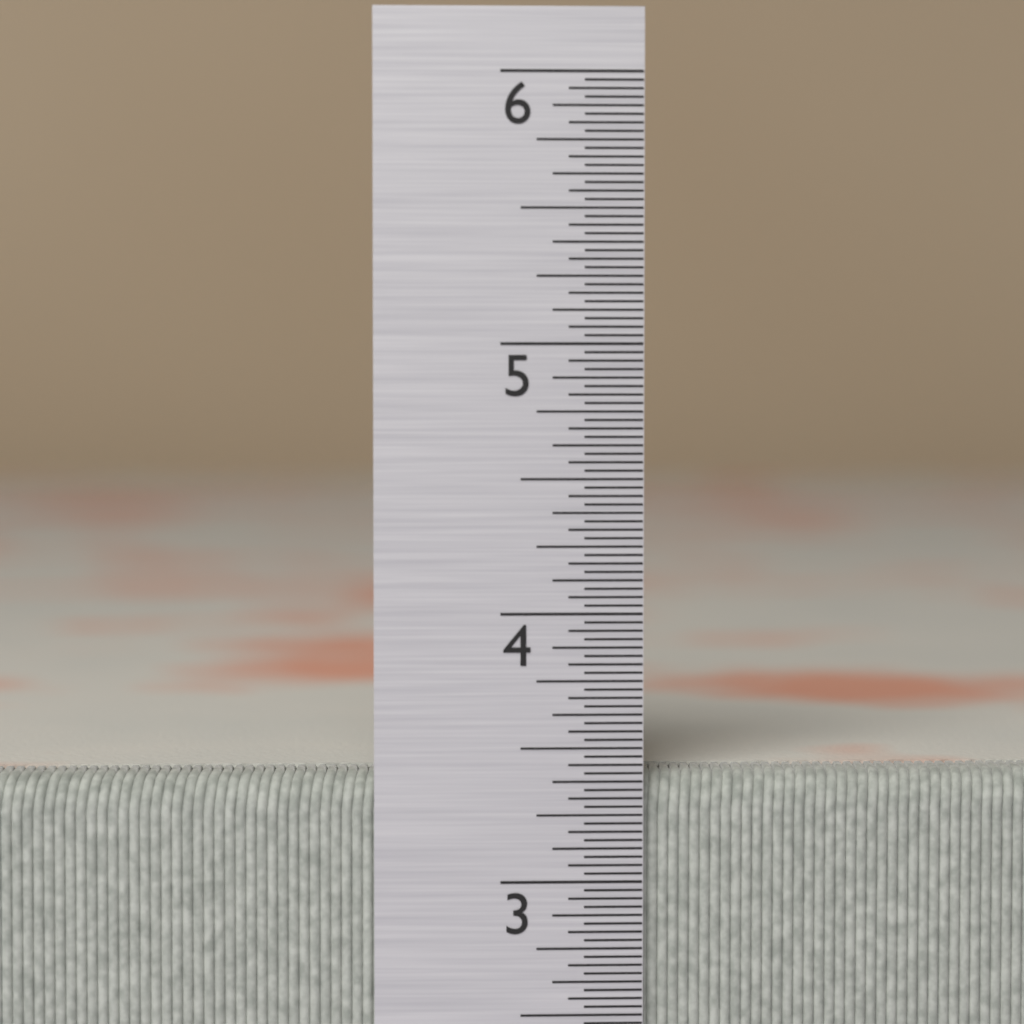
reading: 3.40625 in
